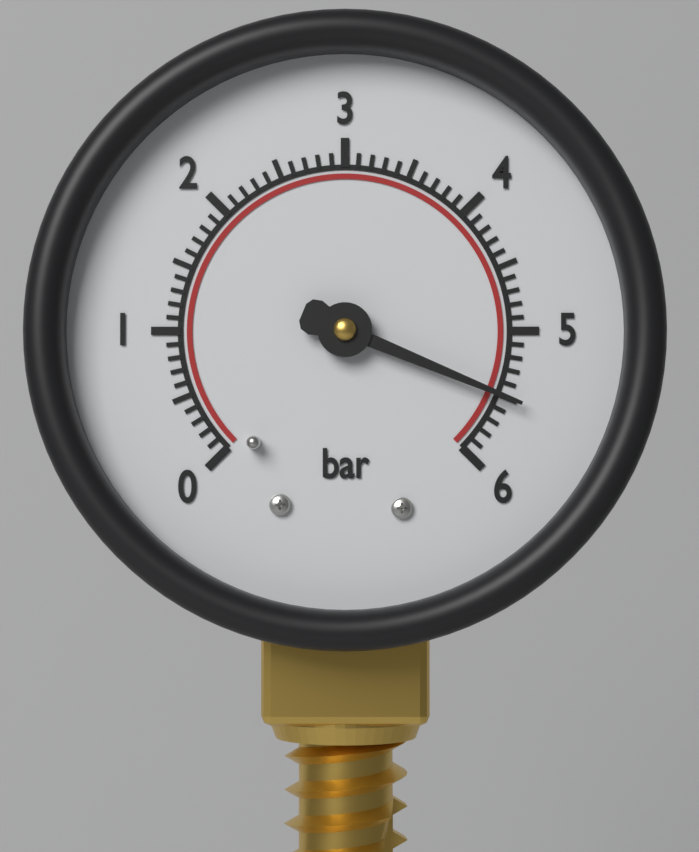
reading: 5.5 bar
